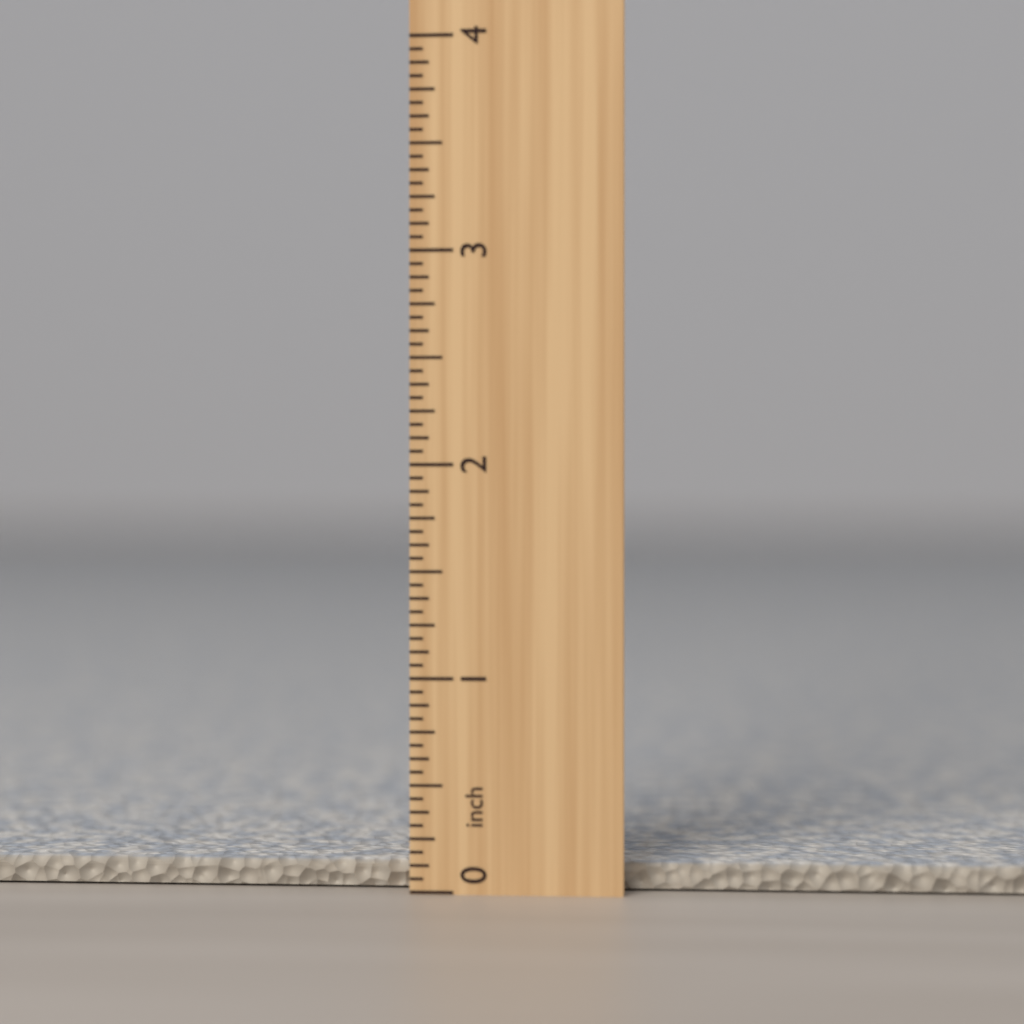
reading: 0.1250 inch
